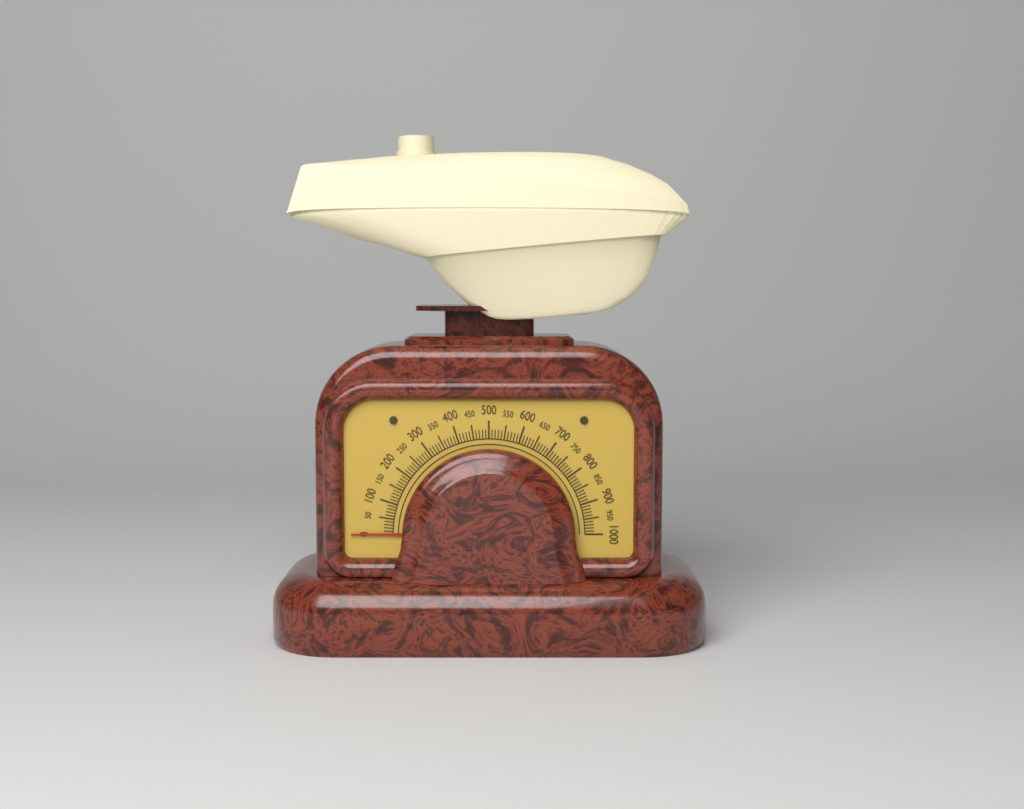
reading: 0 (no unit)
